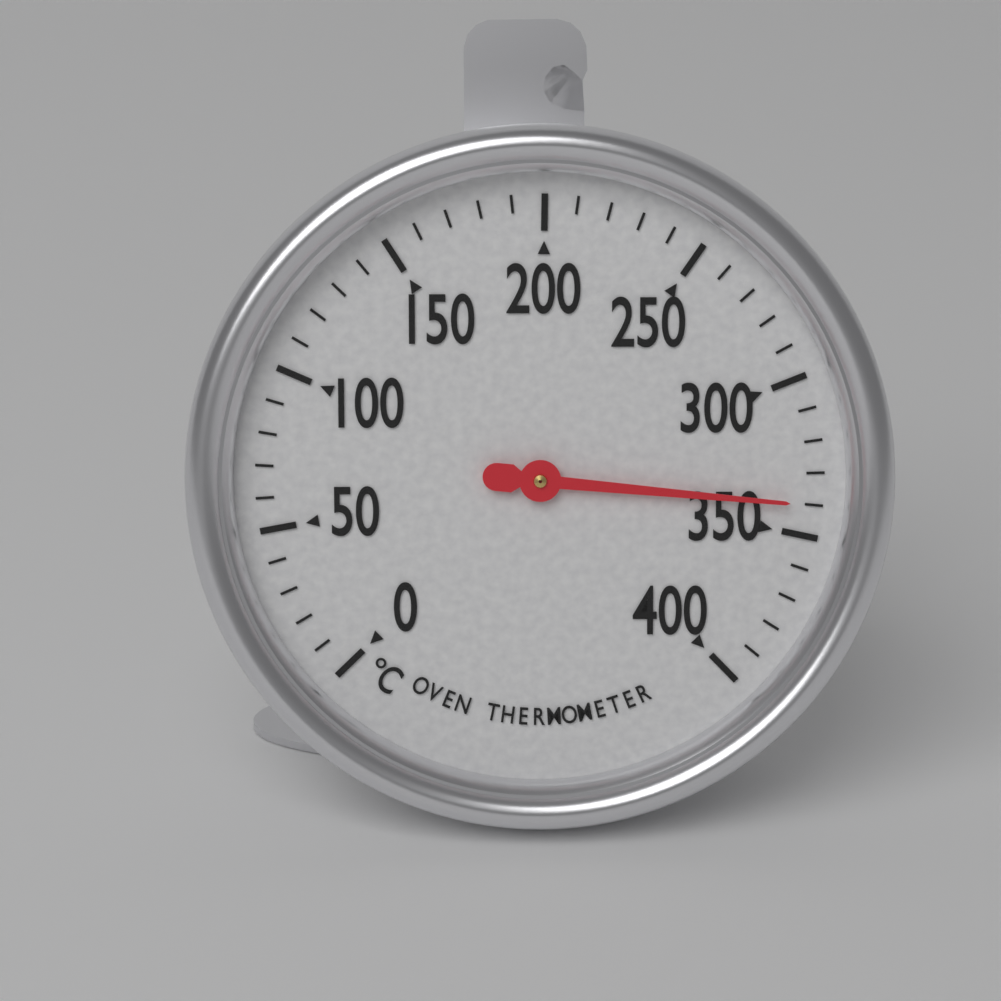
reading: 340 °C
